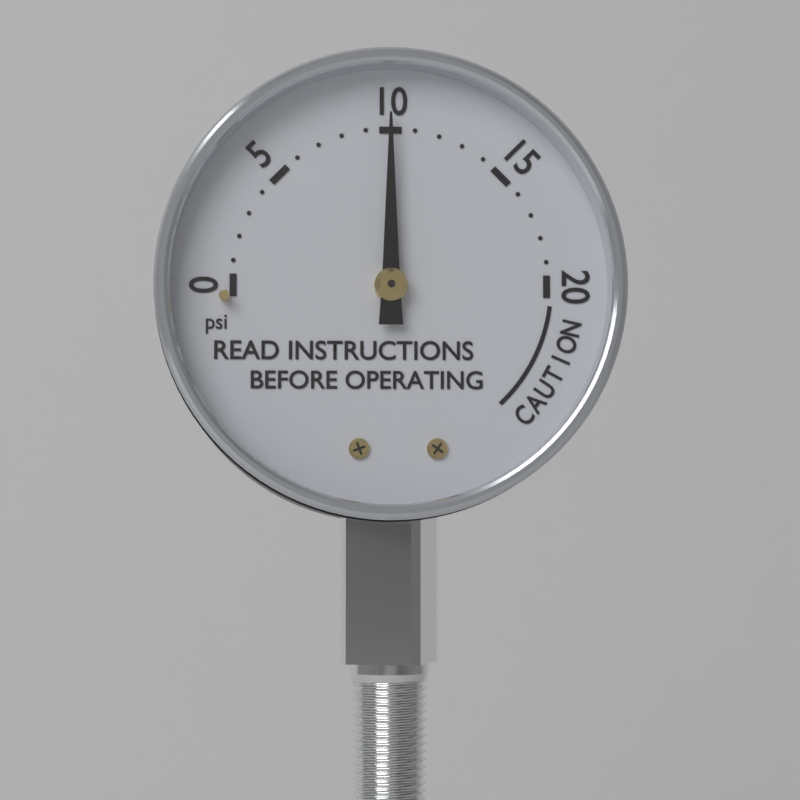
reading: 10 psi
